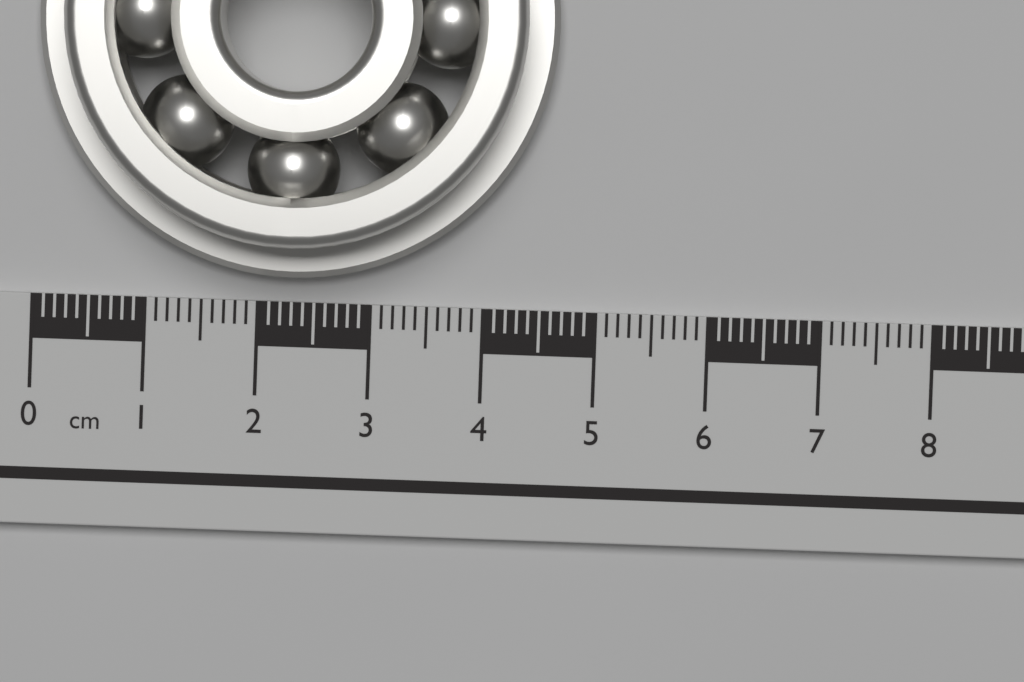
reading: 4.6 cm
